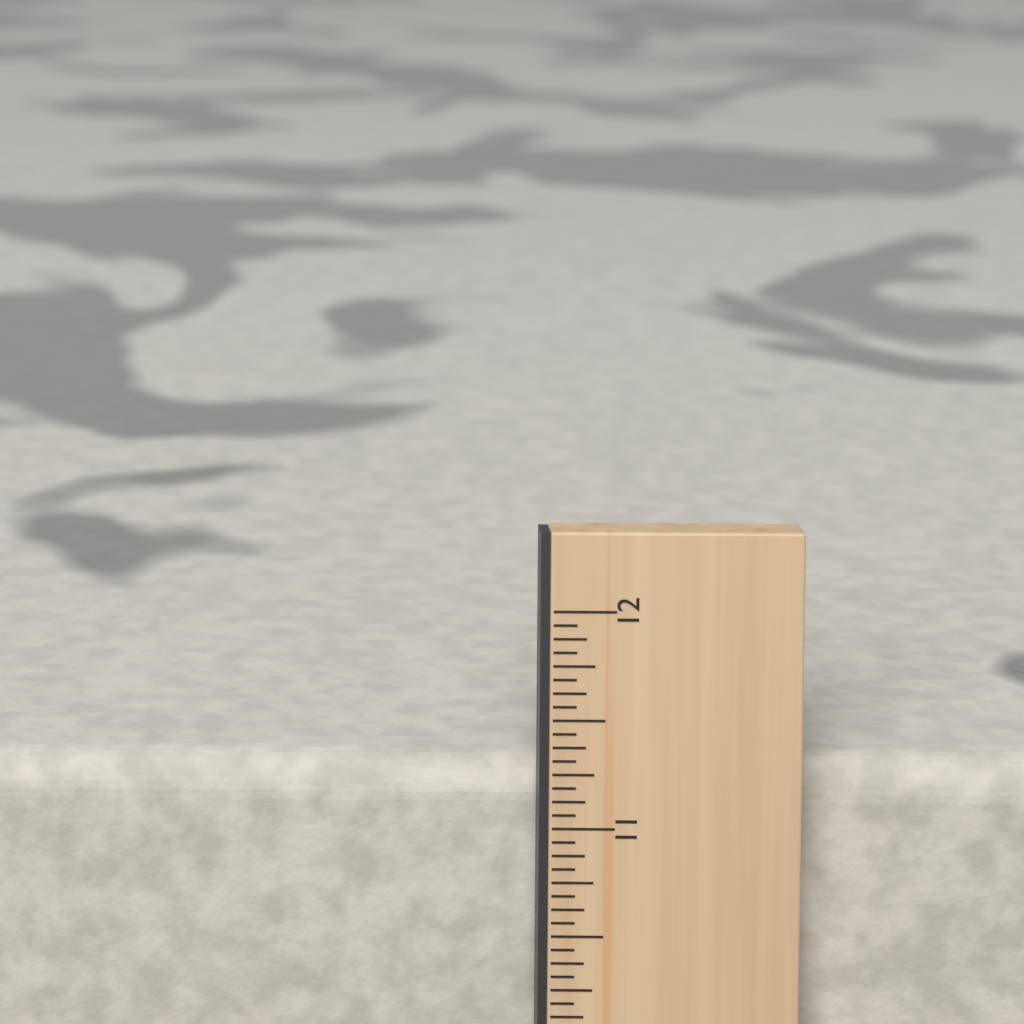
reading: 11.2500 in
